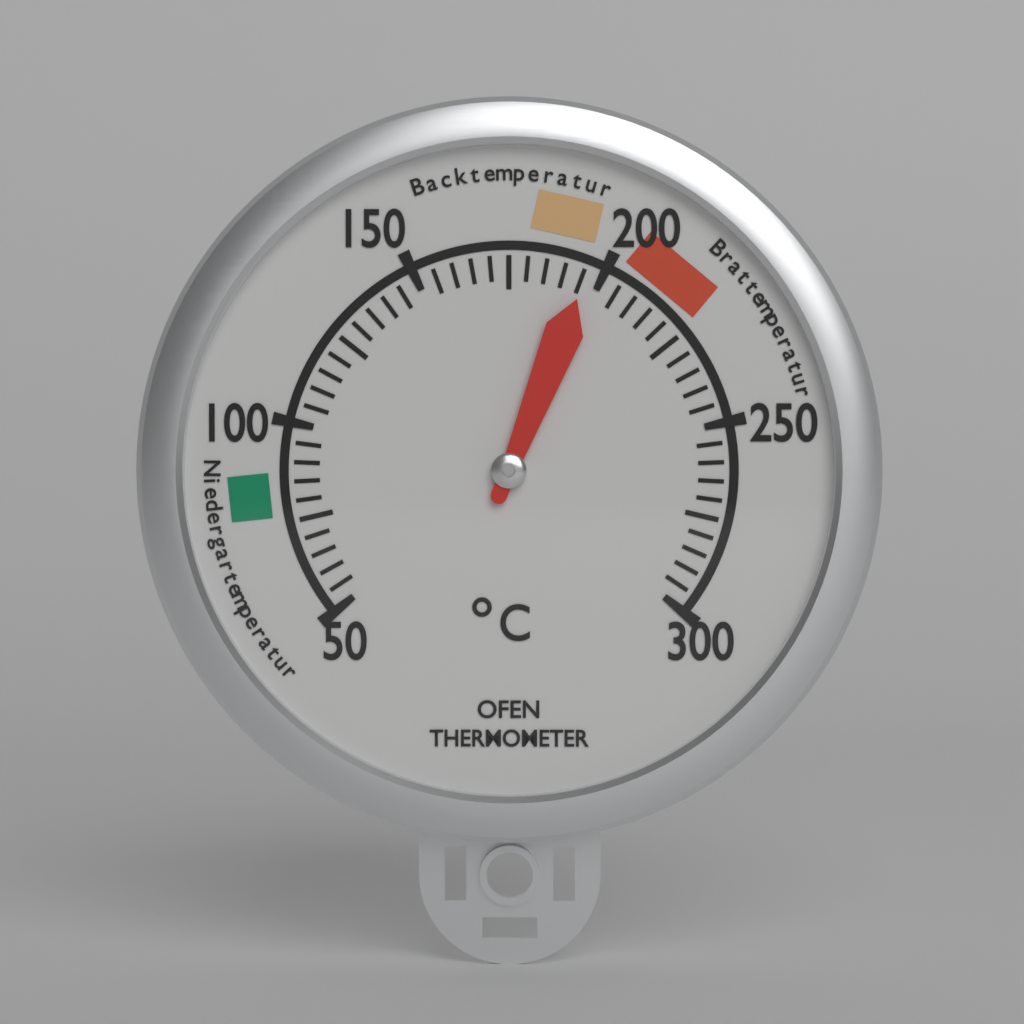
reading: 196 °C
